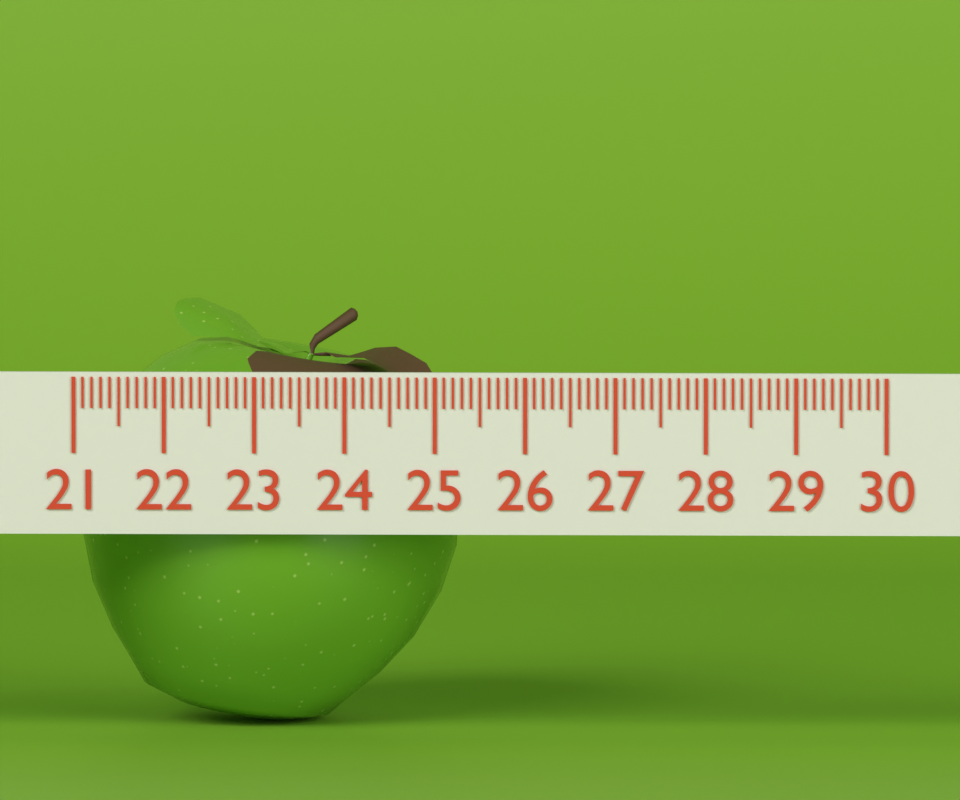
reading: 25.2 (no unit)
